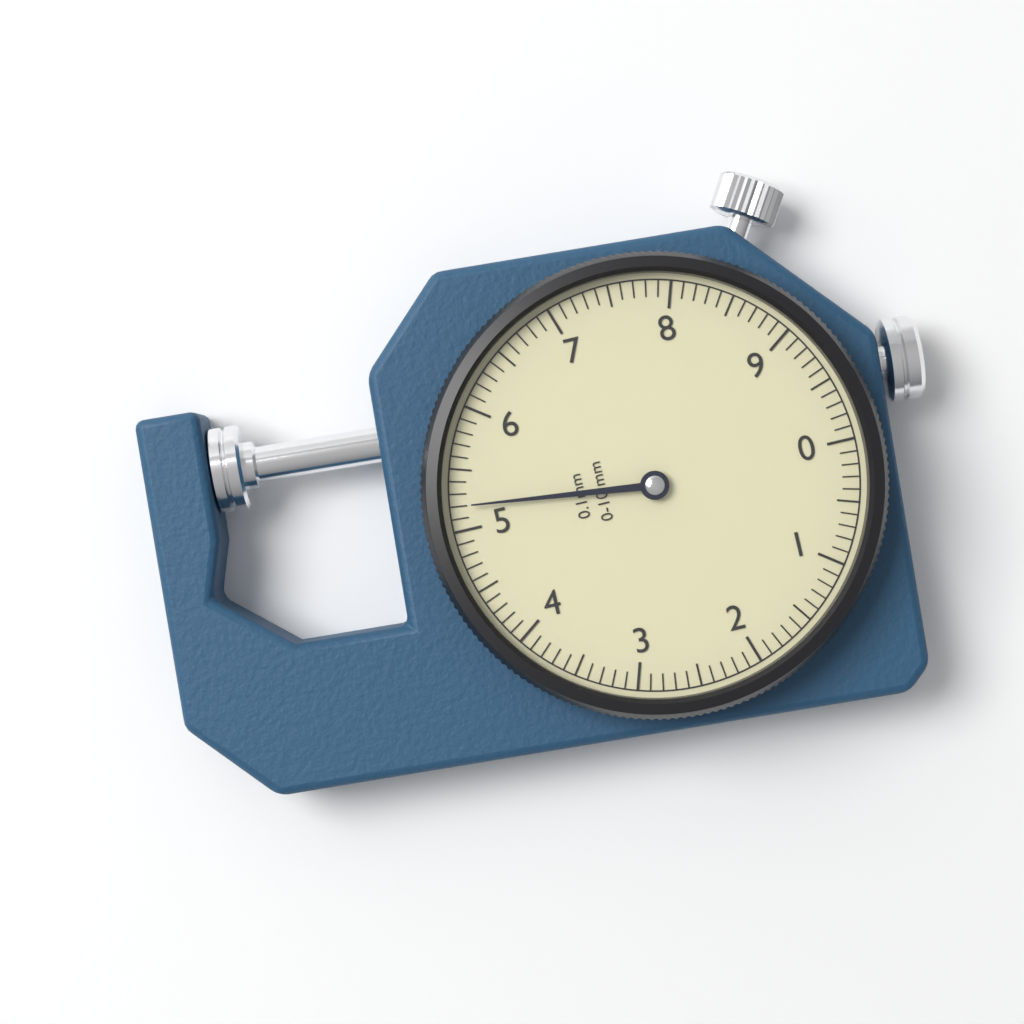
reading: 5.2 mm
